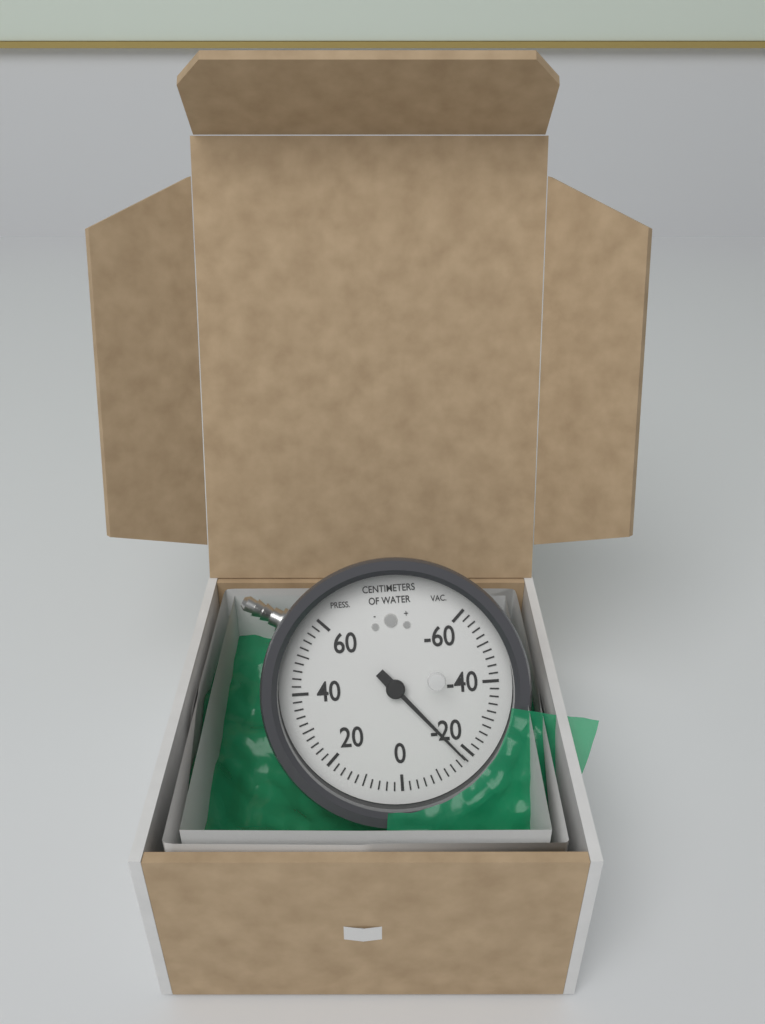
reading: -18 cmH2O
